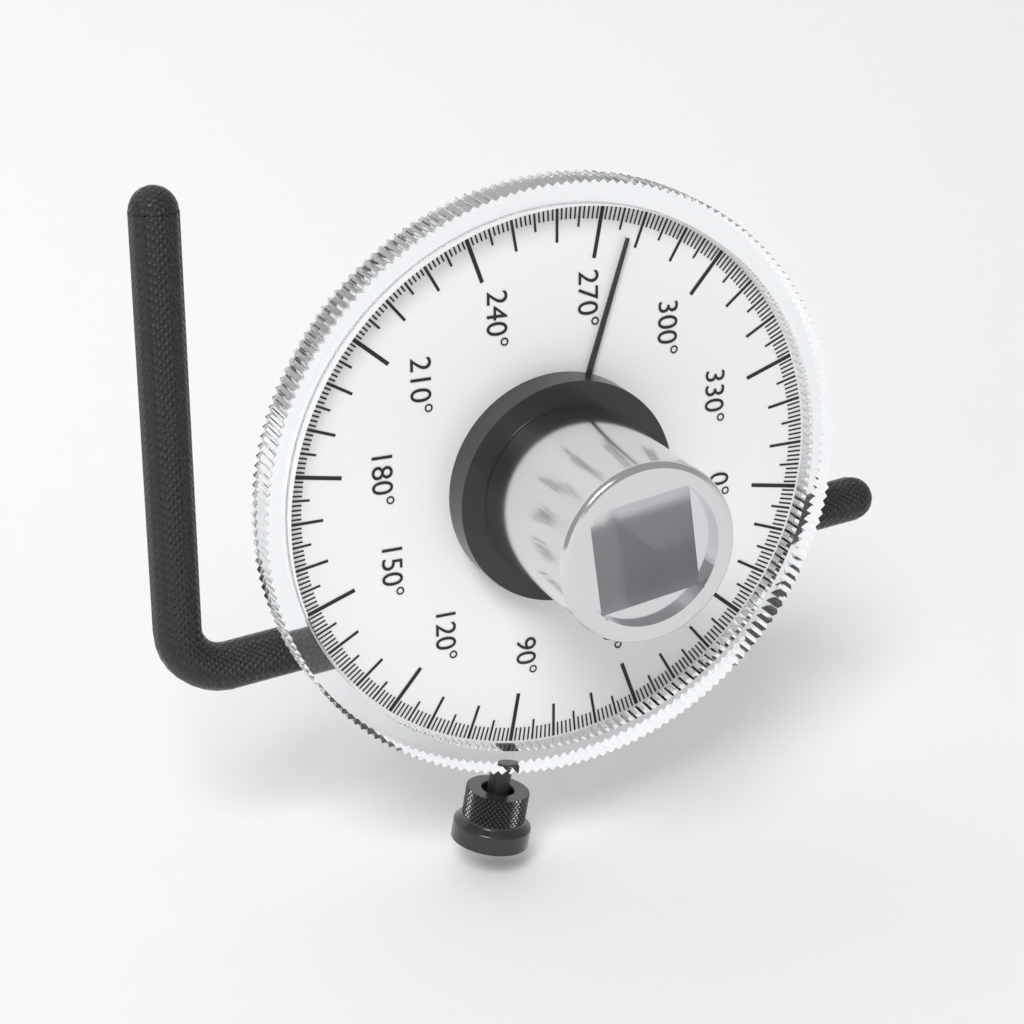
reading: 277 °
